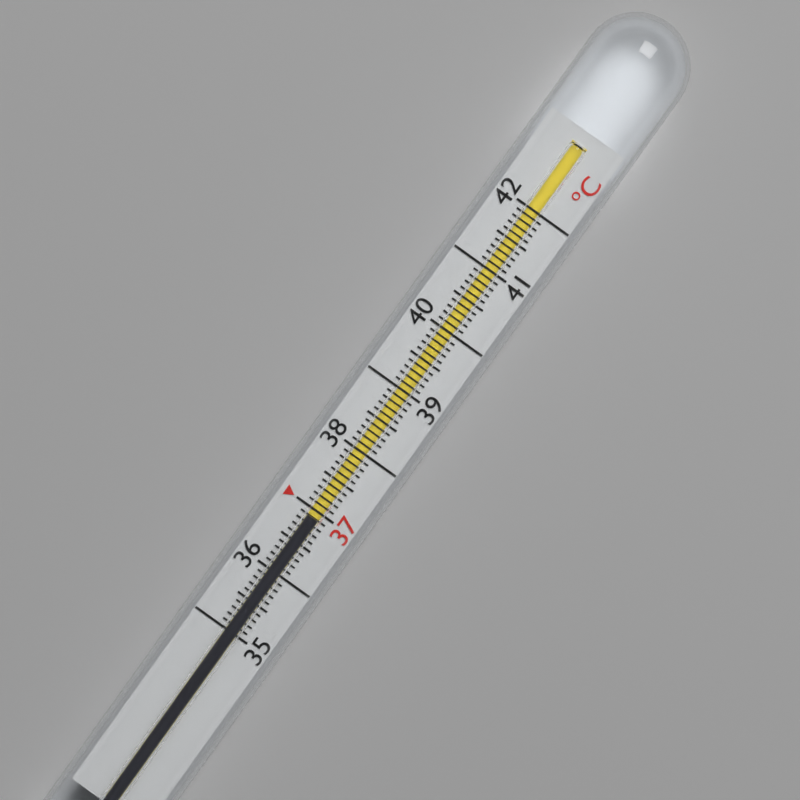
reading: 36.9 °C
